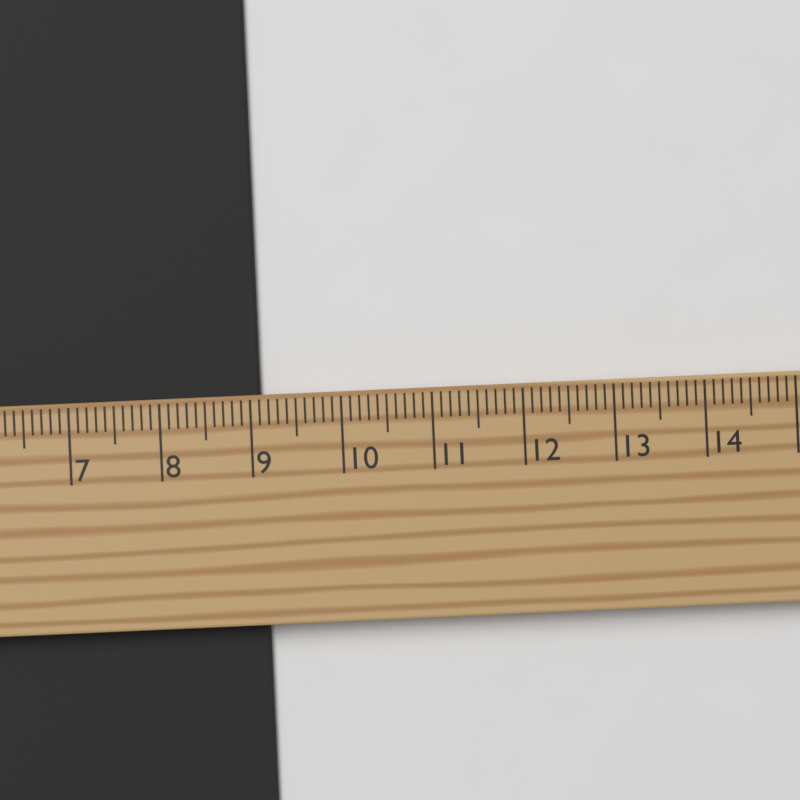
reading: 9.1 cm
